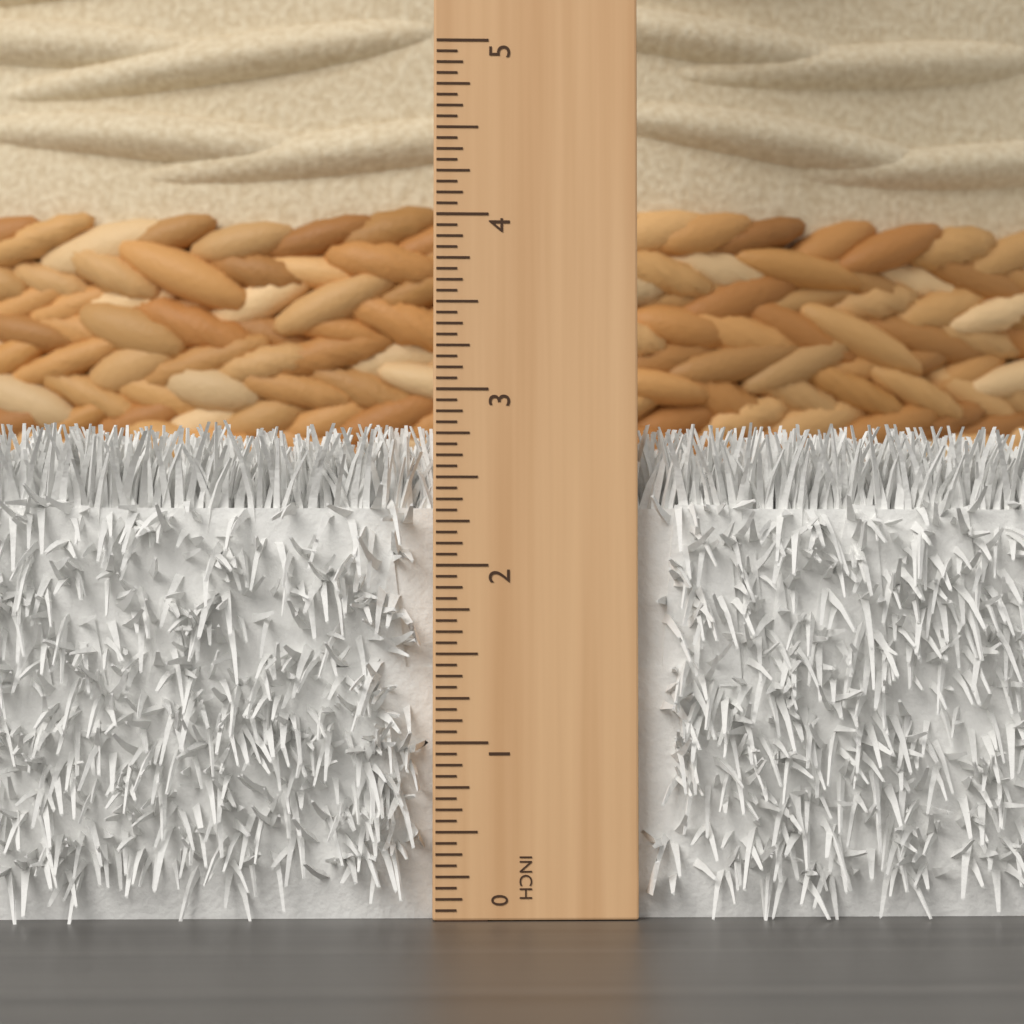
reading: 2.8125 in
